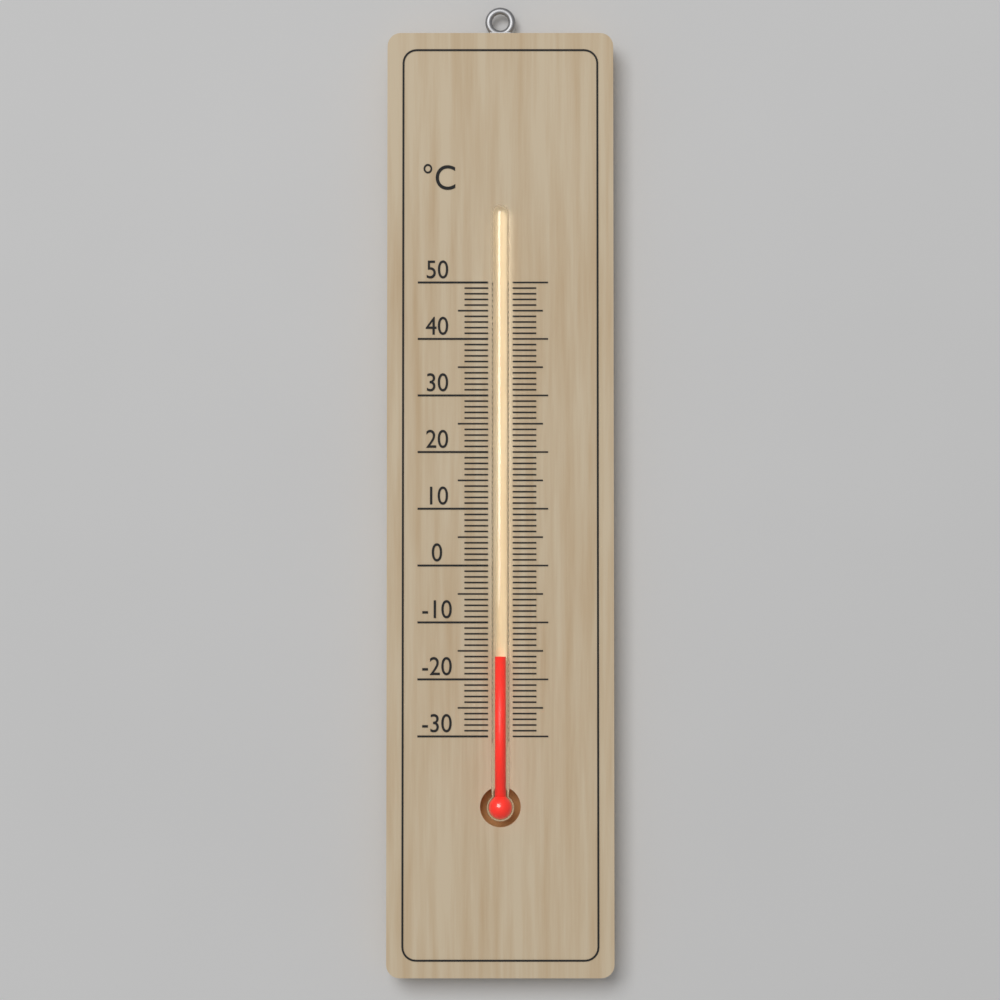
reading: -16 °C
